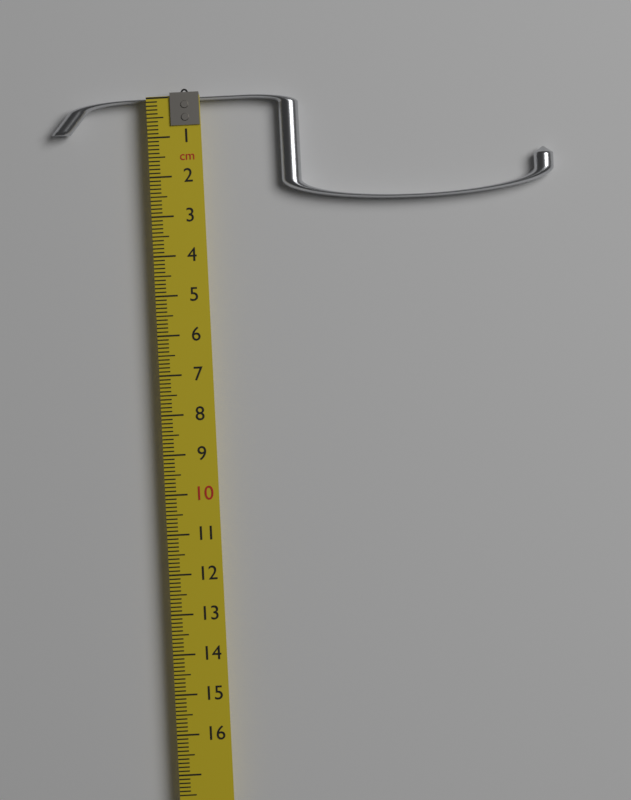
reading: 2.8 cm
